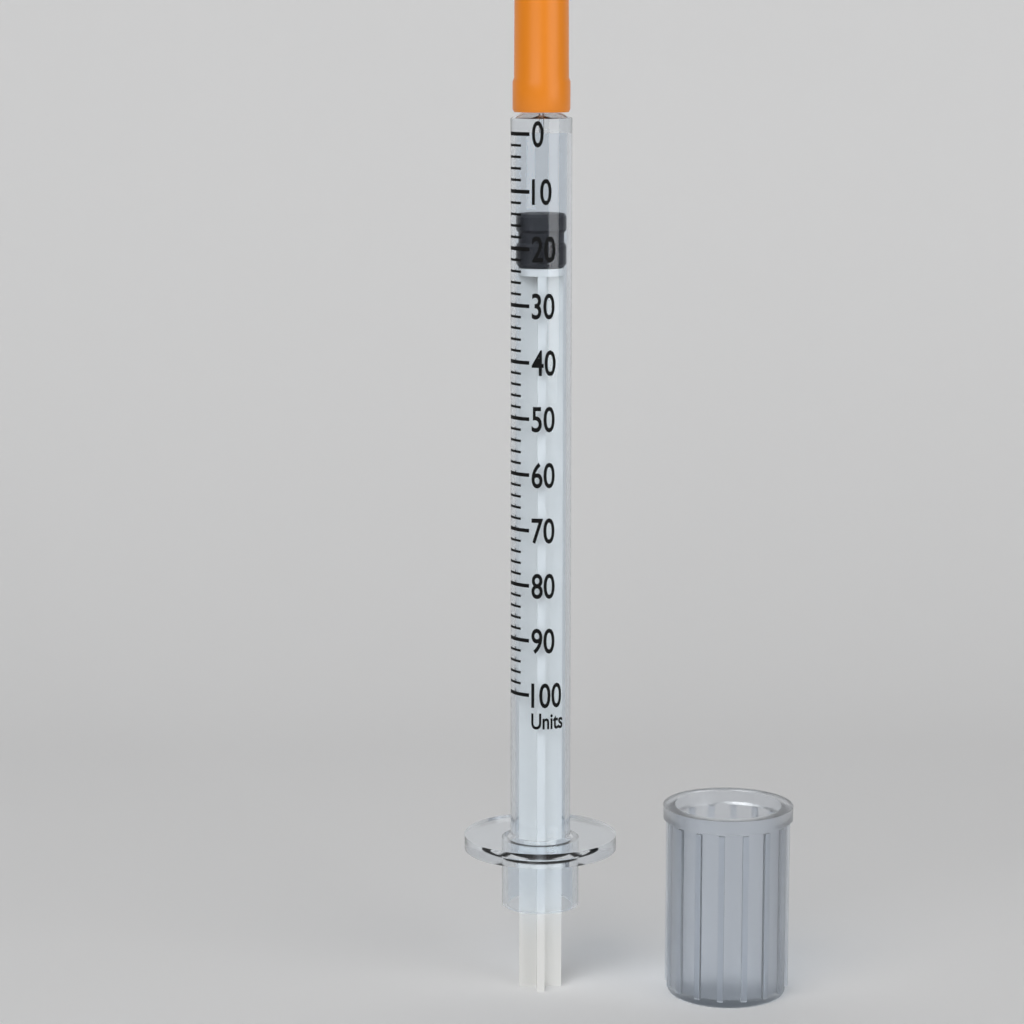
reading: 14 units
